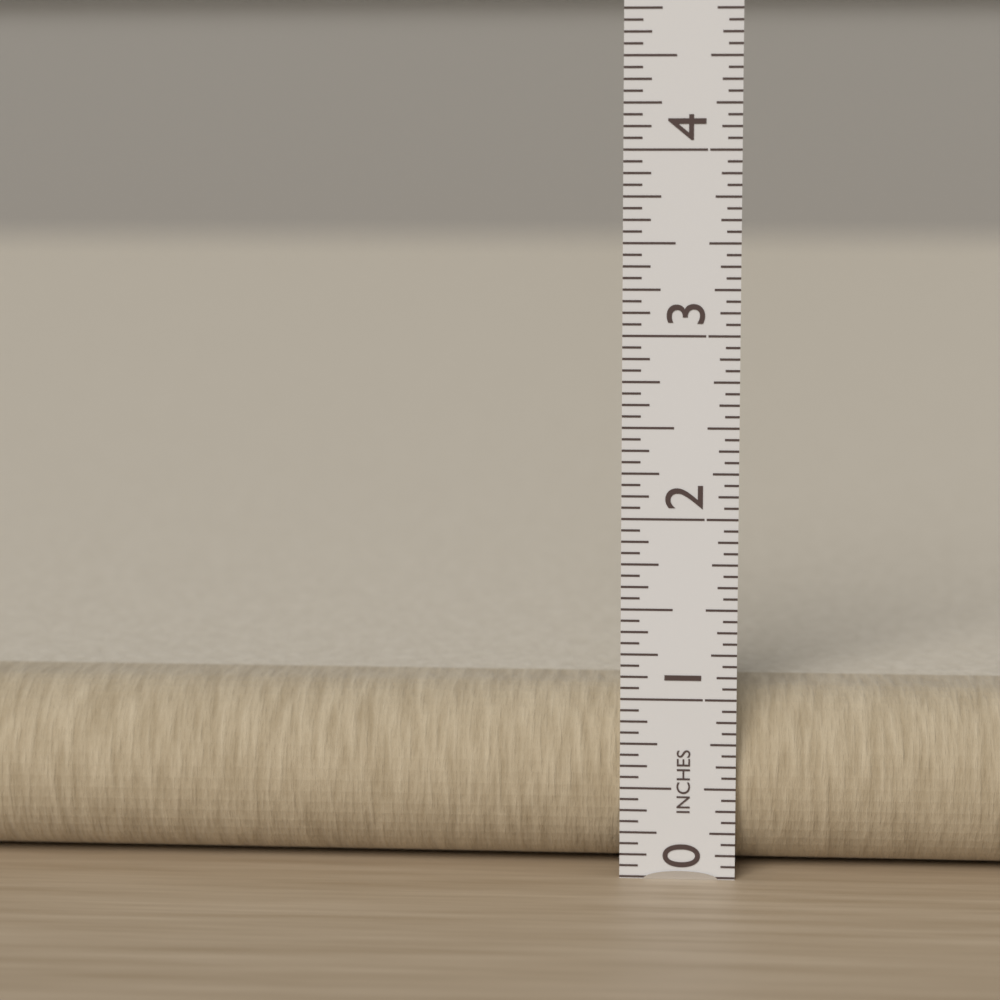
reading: 1.0000 in
